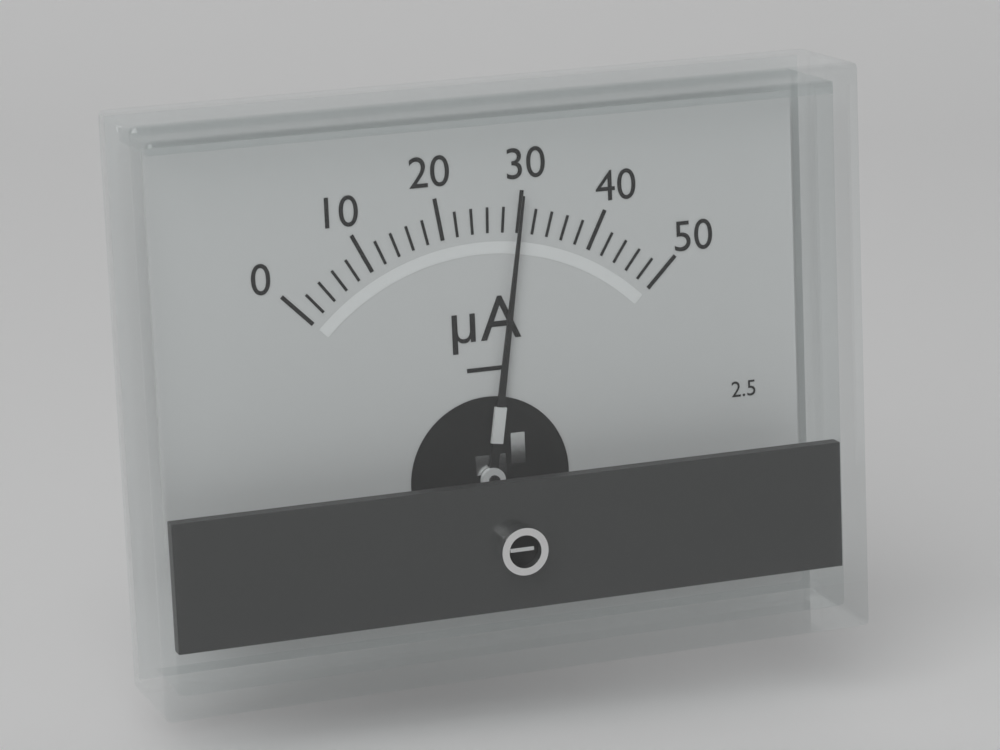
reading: 30 µA
